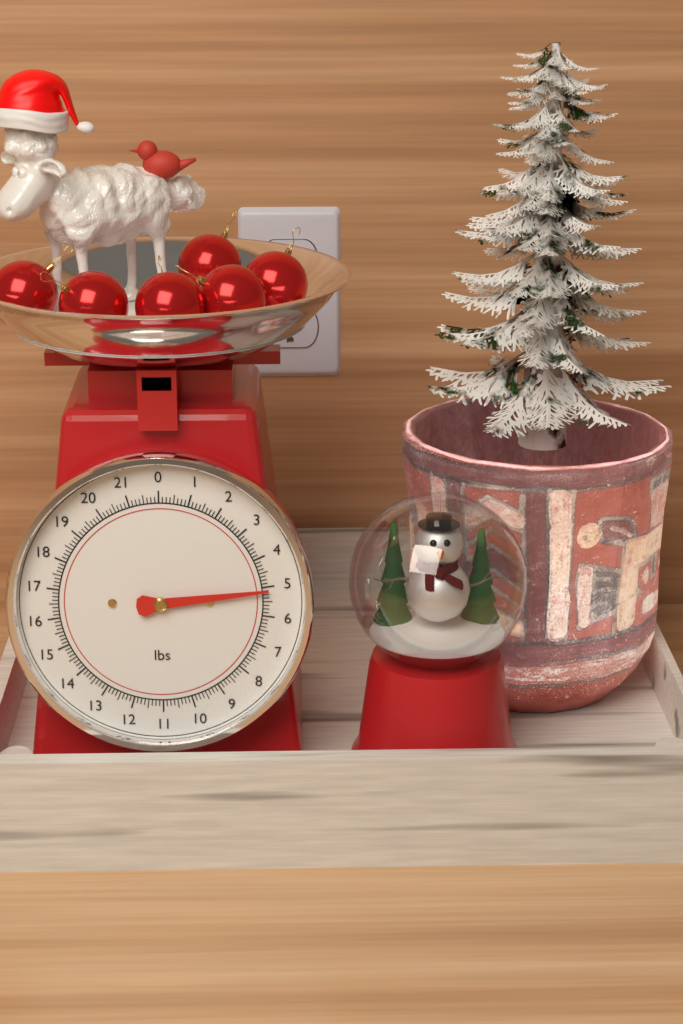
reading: 5.125 lbs
